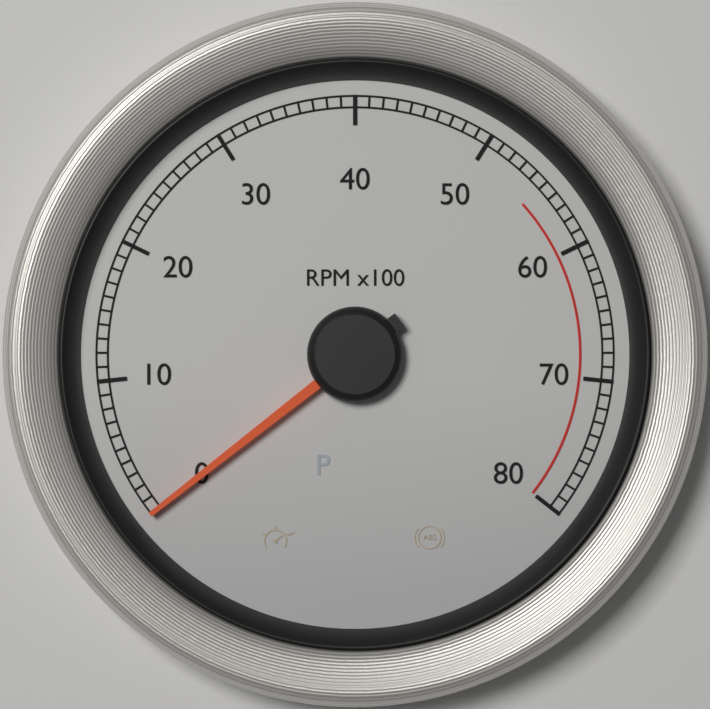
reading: 0 RPM
